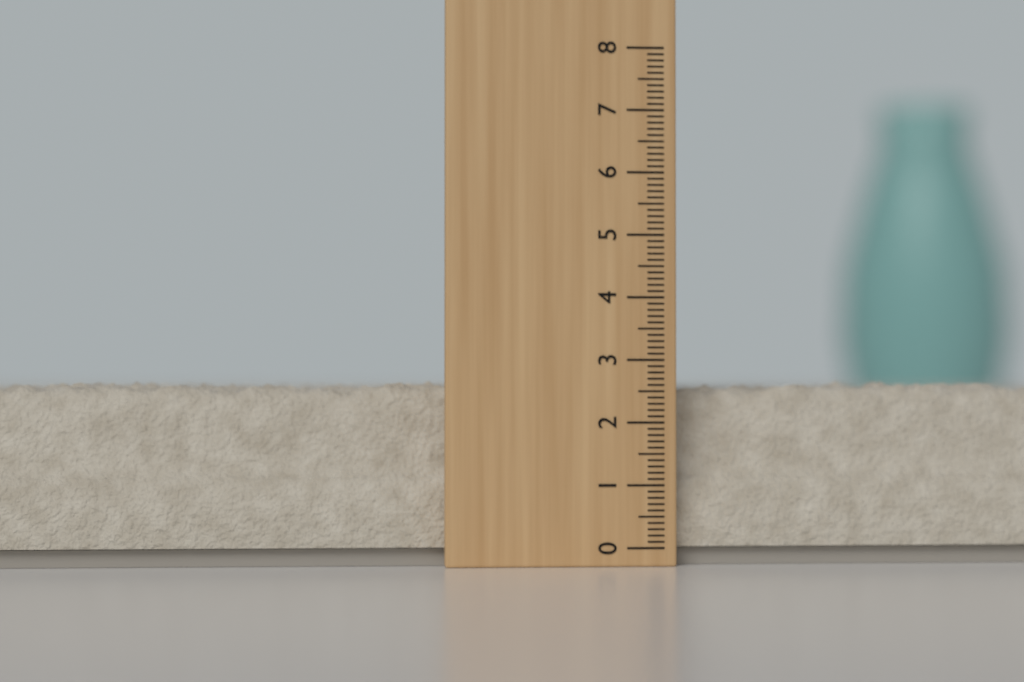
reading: 2.7 (no unit)
